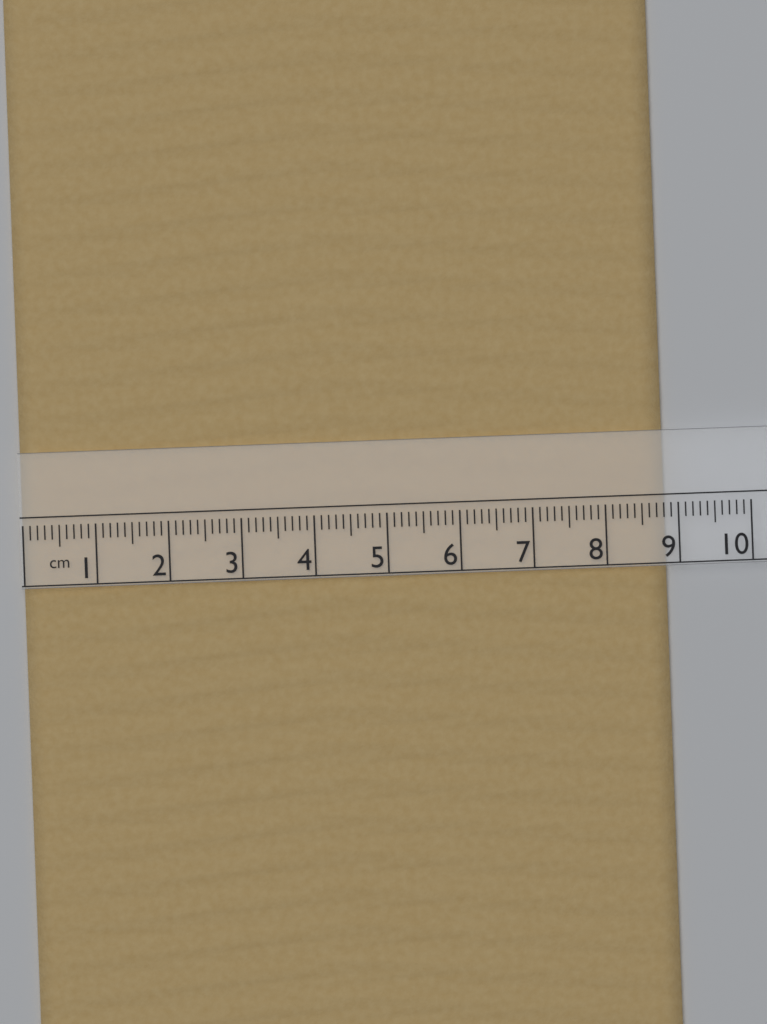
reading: 8.8 cm
